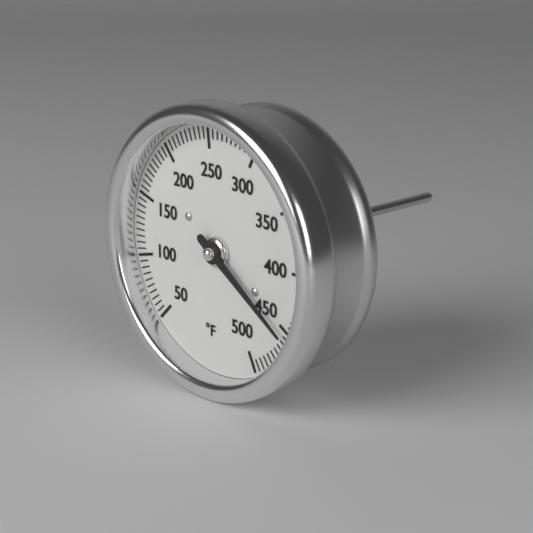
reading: 455 °F
